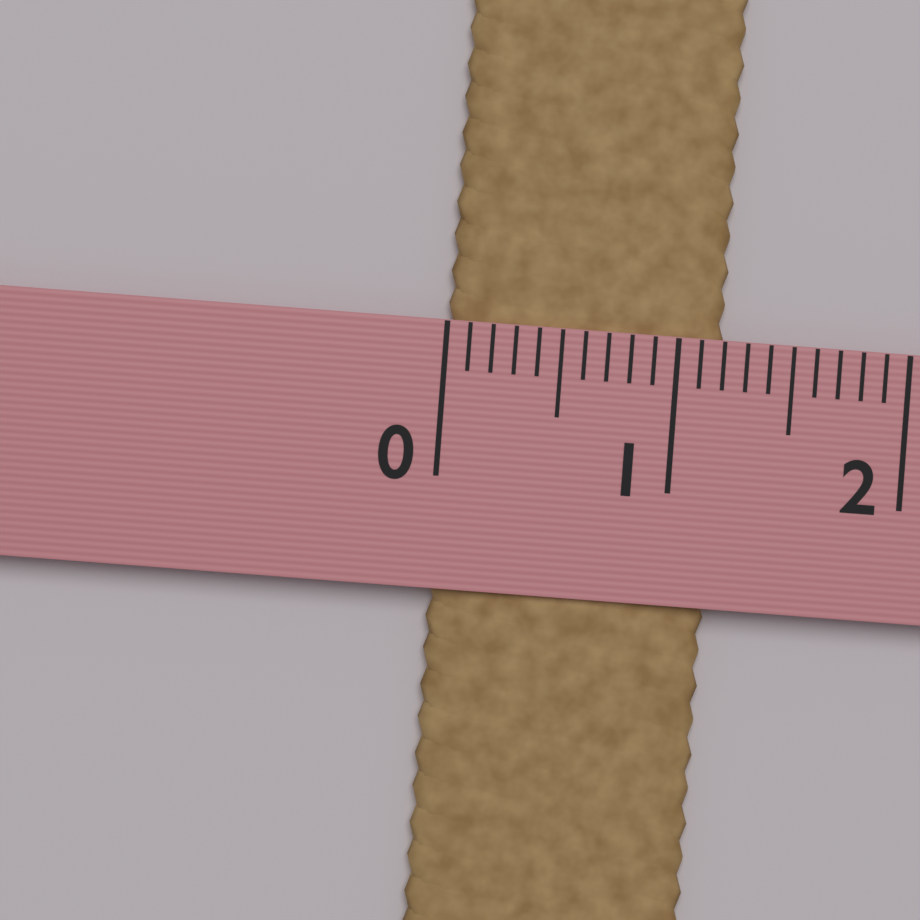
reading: 1.2 (no unit)
